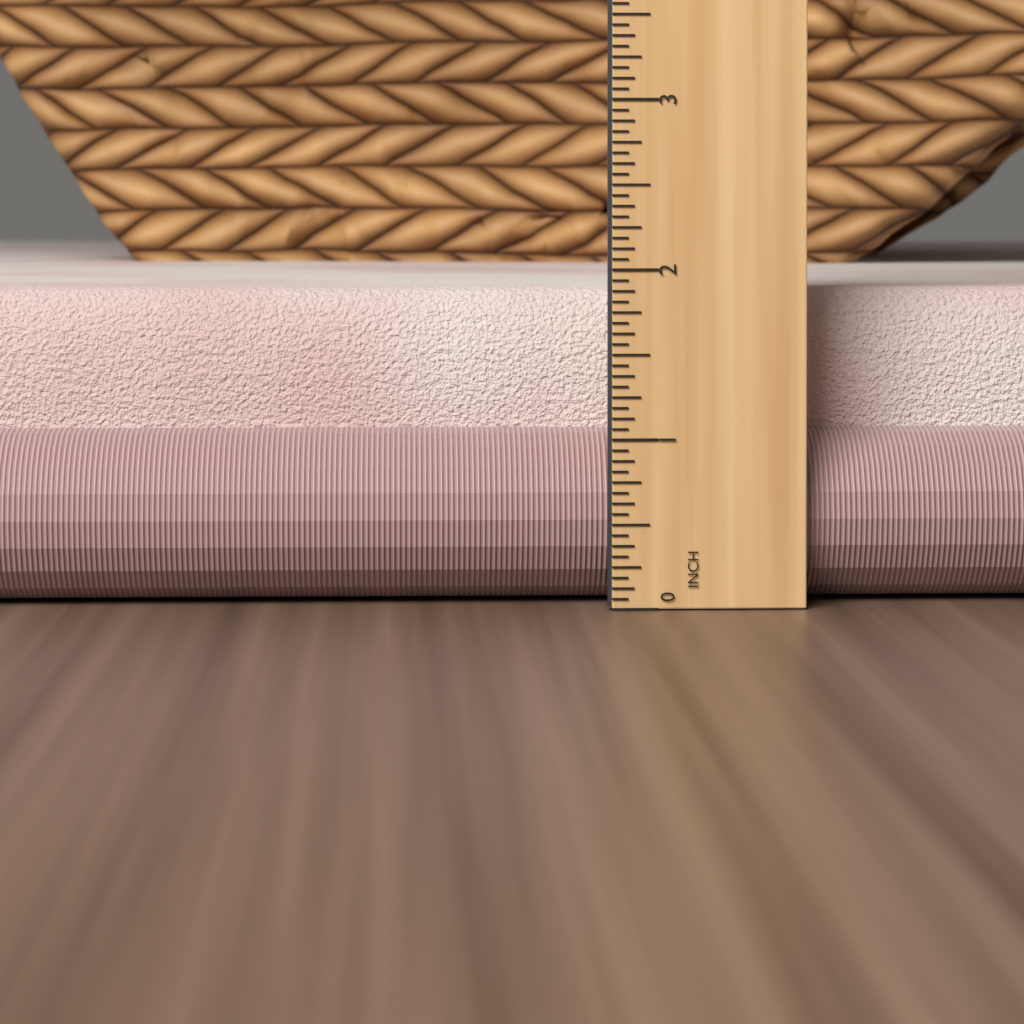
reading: 1.8750 in
